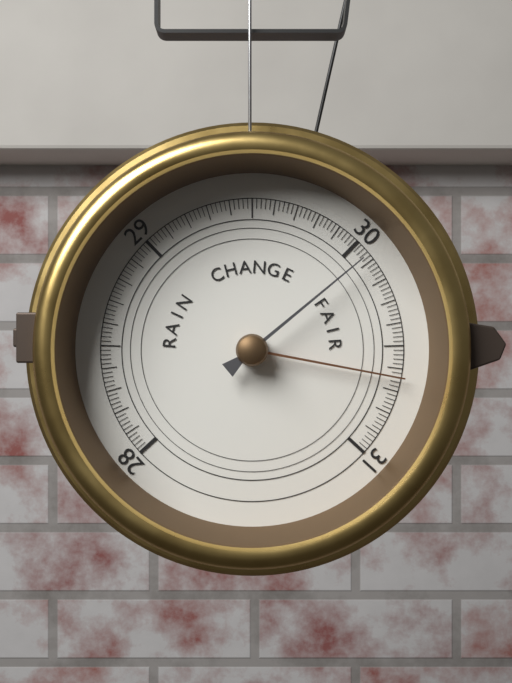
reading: 30.07 (no unit)
